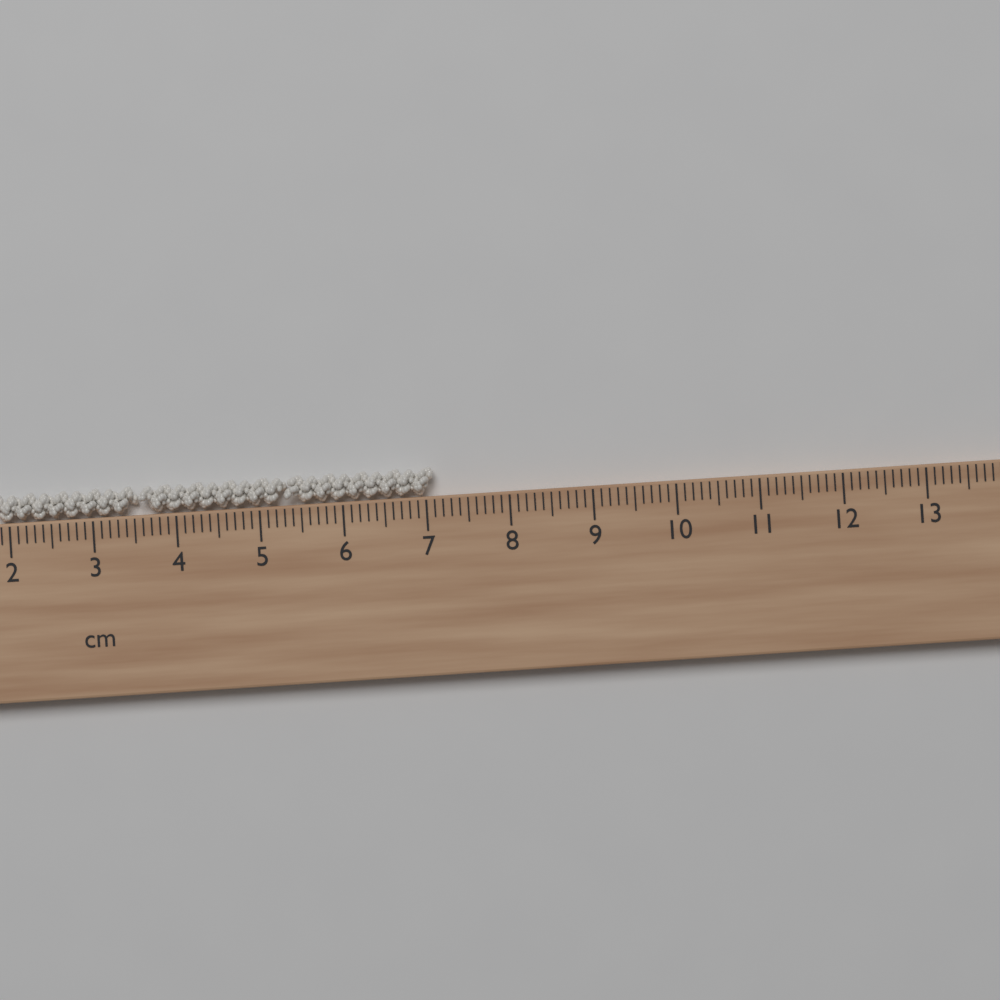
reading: 7.1 cm
